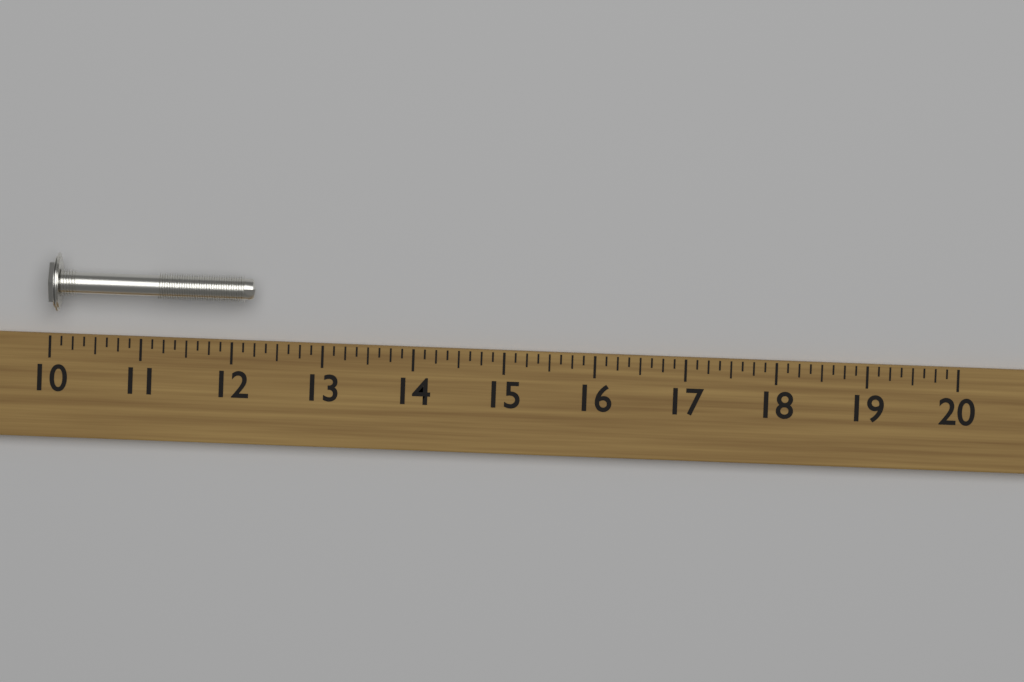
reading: 12.250 (no unit)
